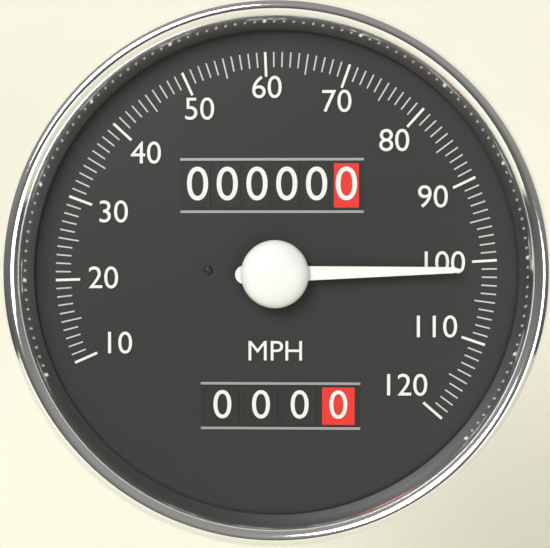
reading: 101 MPH
